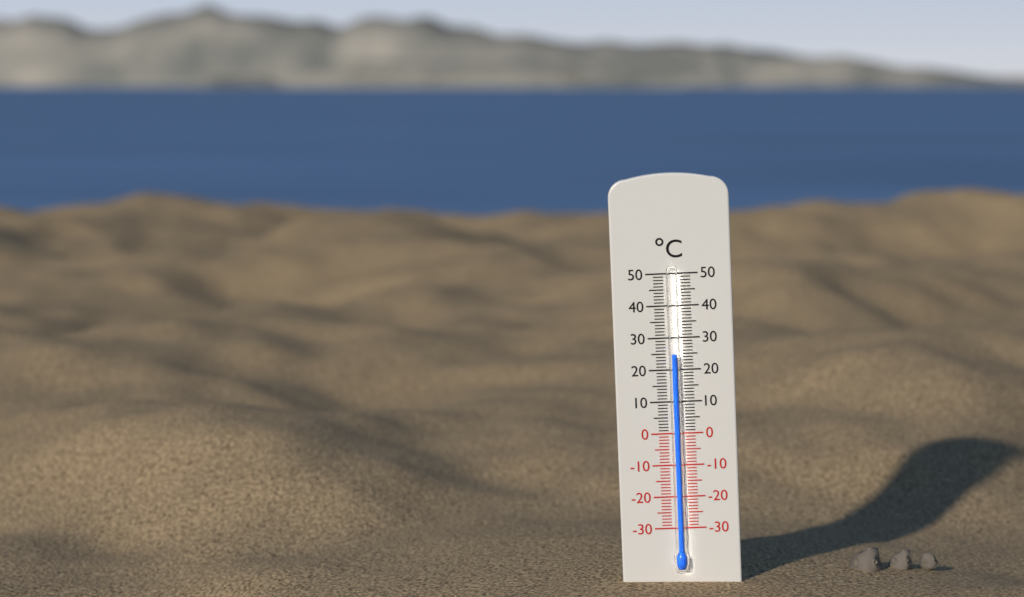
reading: 25 °C
